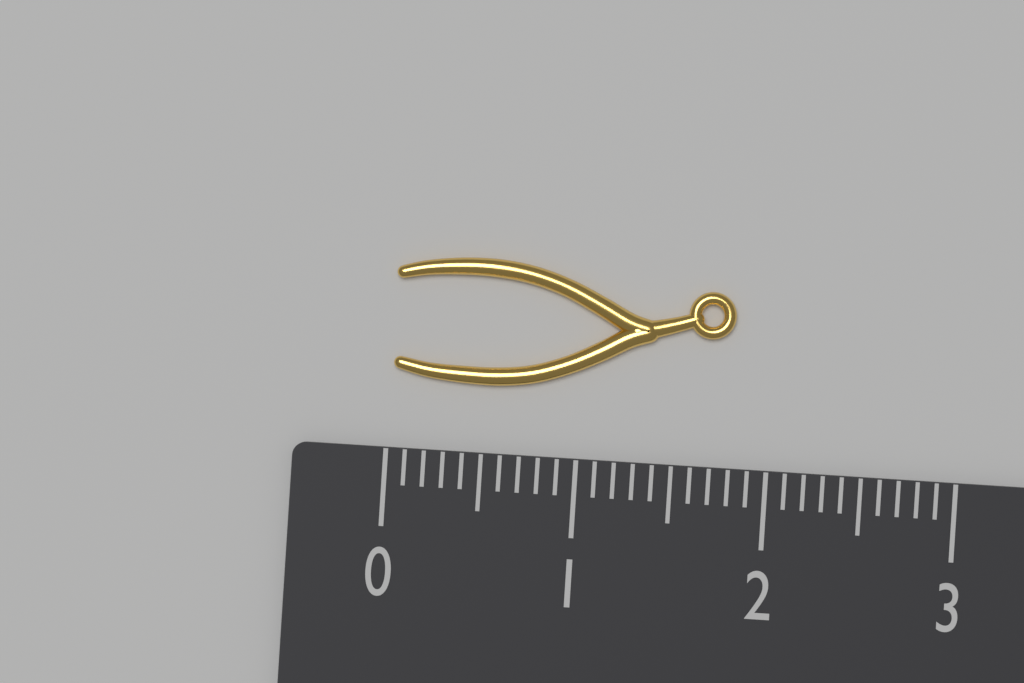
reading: 1.8 (no unit)
